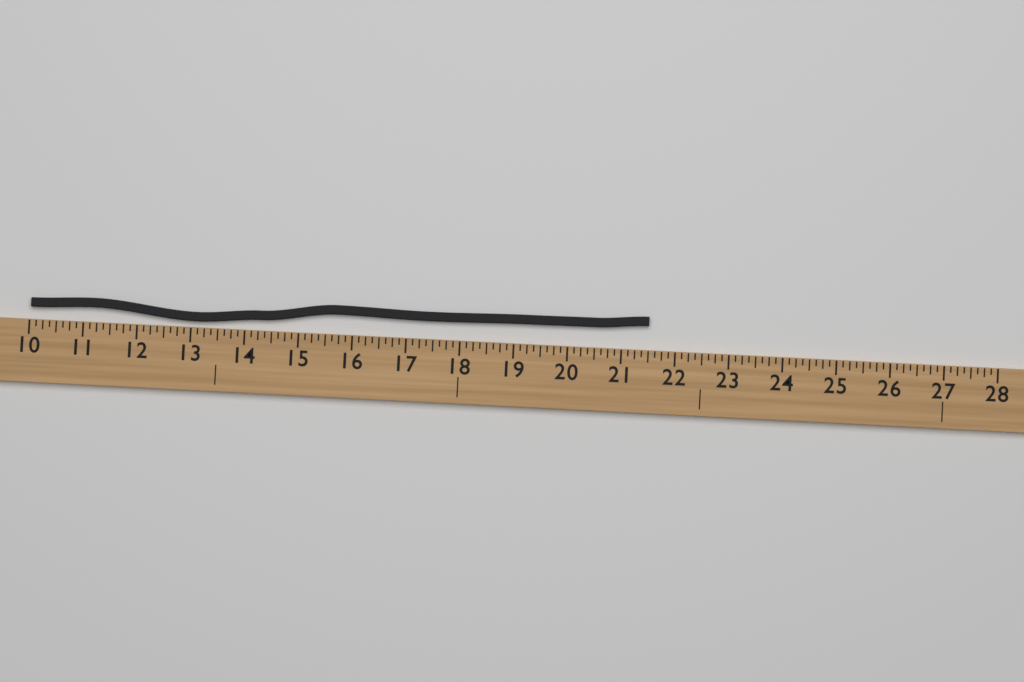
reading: 21.500 (no unit)
